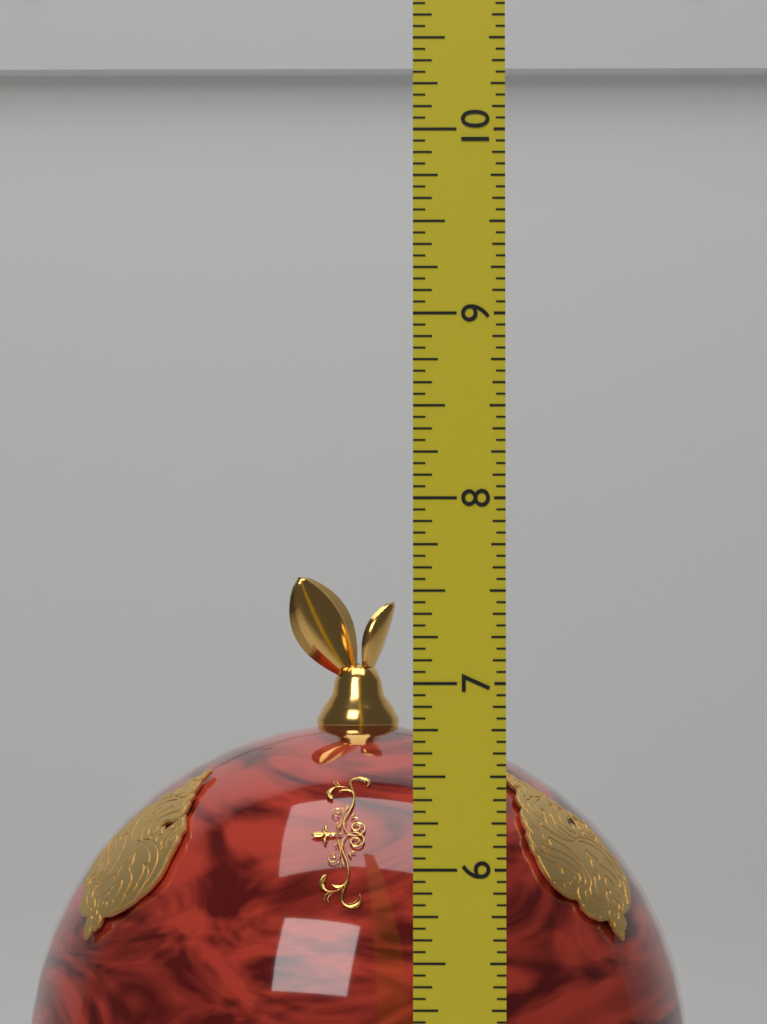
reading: 7.6250 (no unit)
